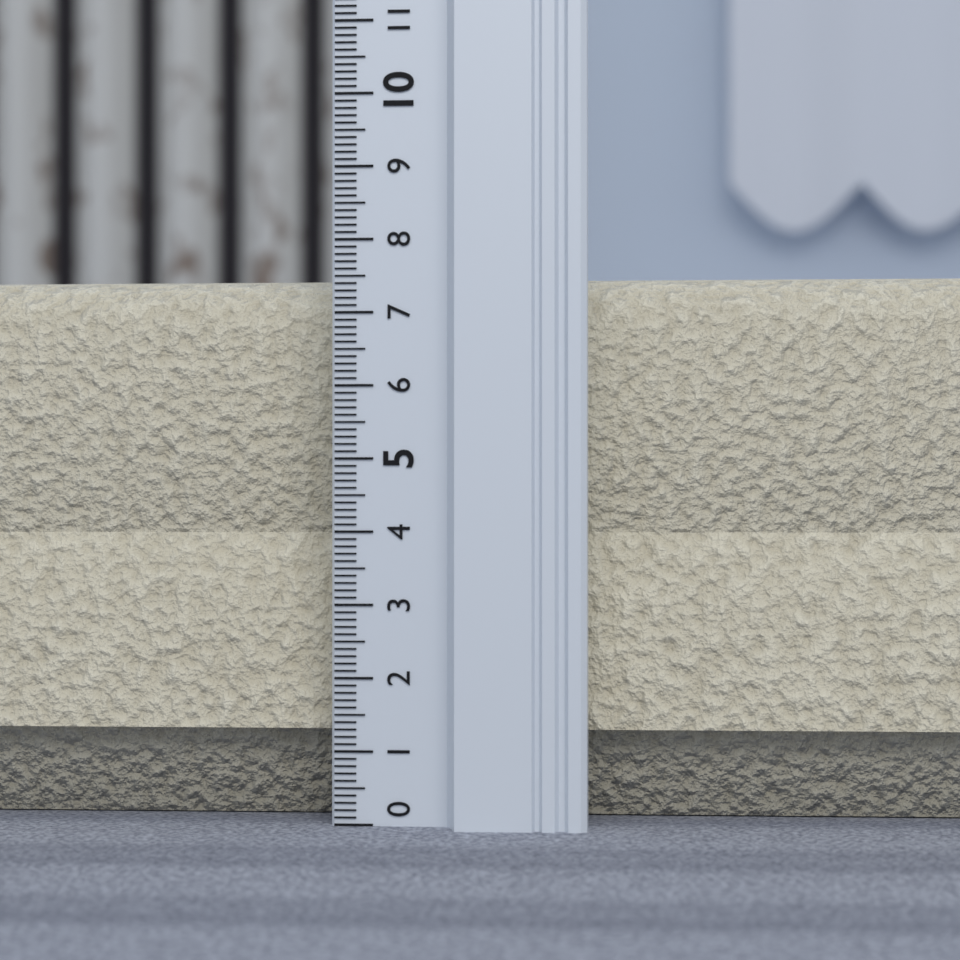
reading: 7.6 (no unit)
